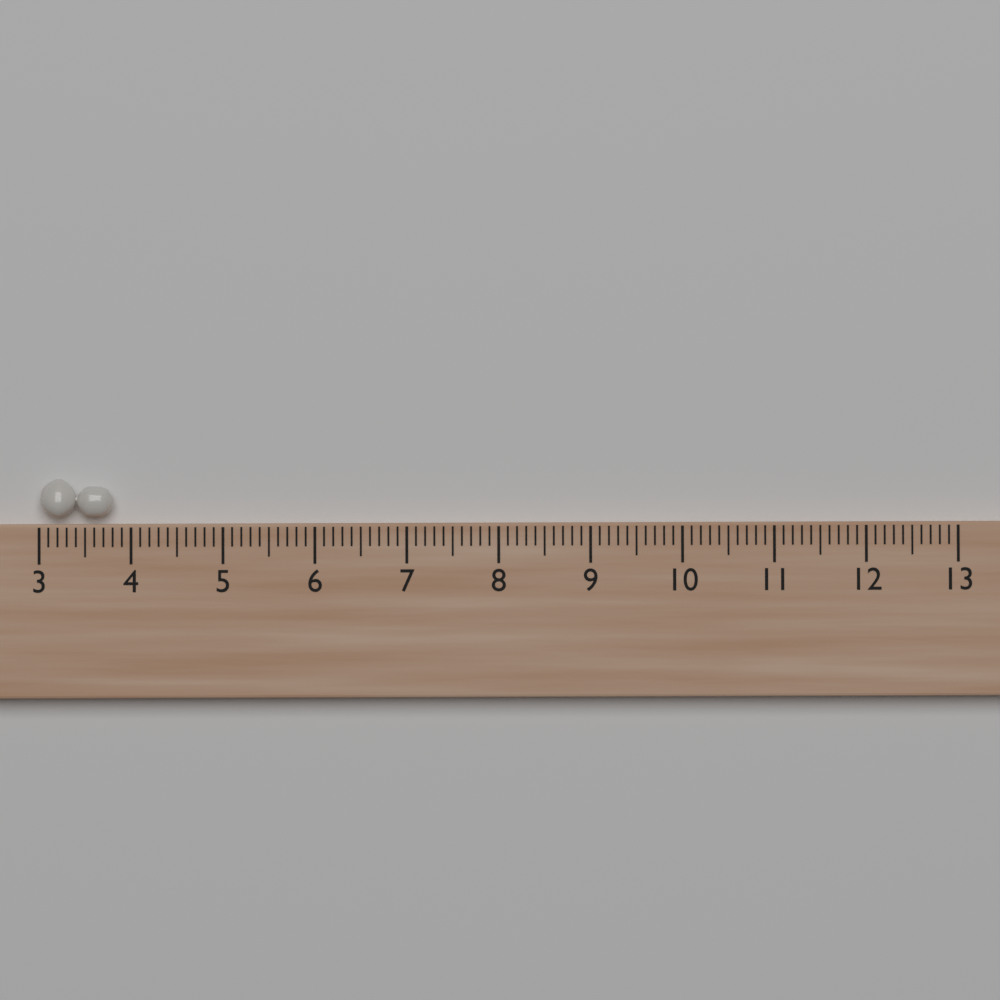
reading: 3.8 (no unit)
